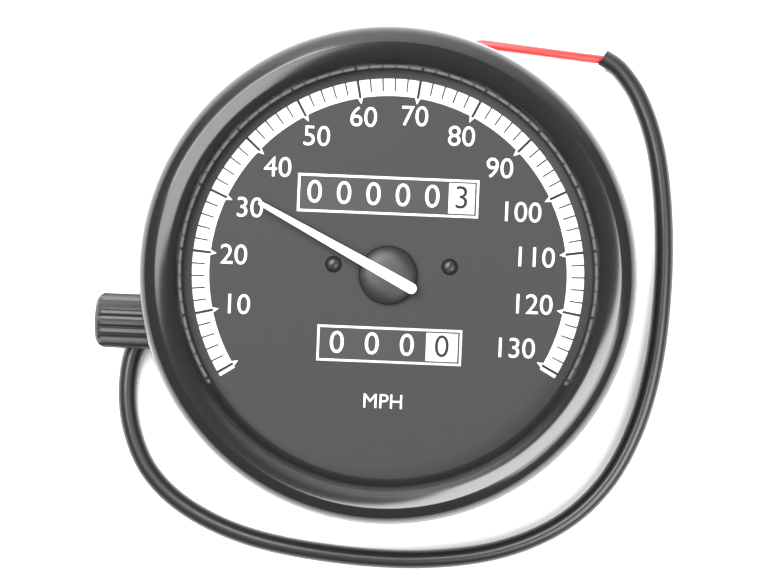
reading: 32 MPH
